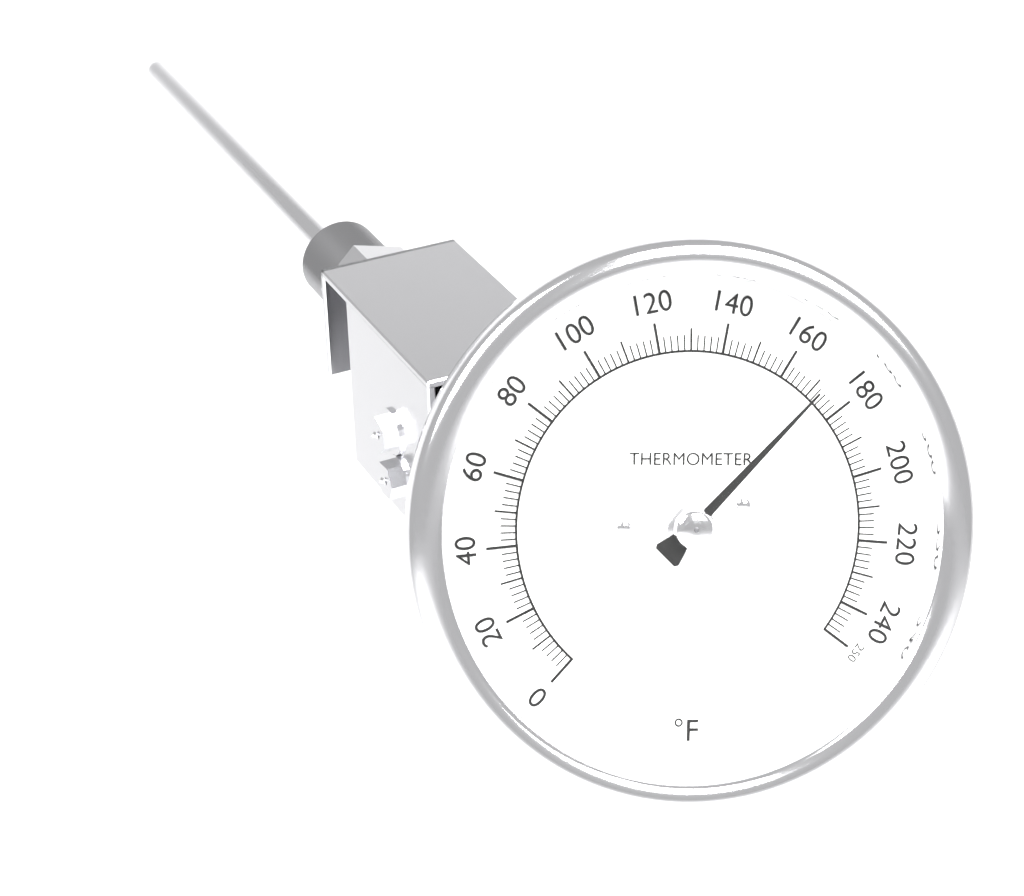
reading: 172 °F
